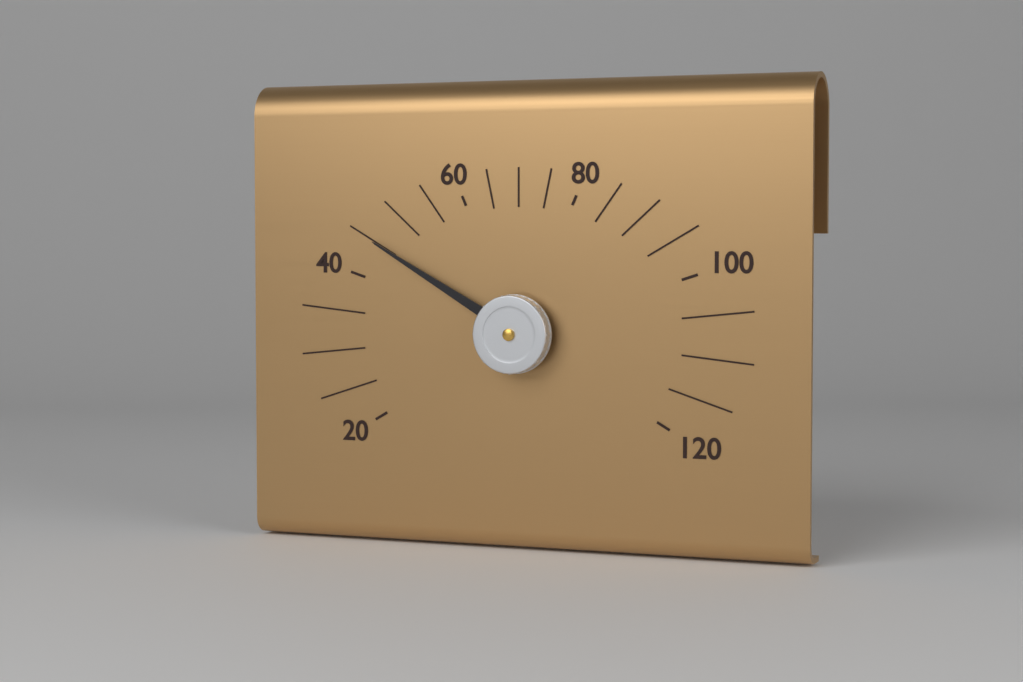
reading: 45 (no unit)
